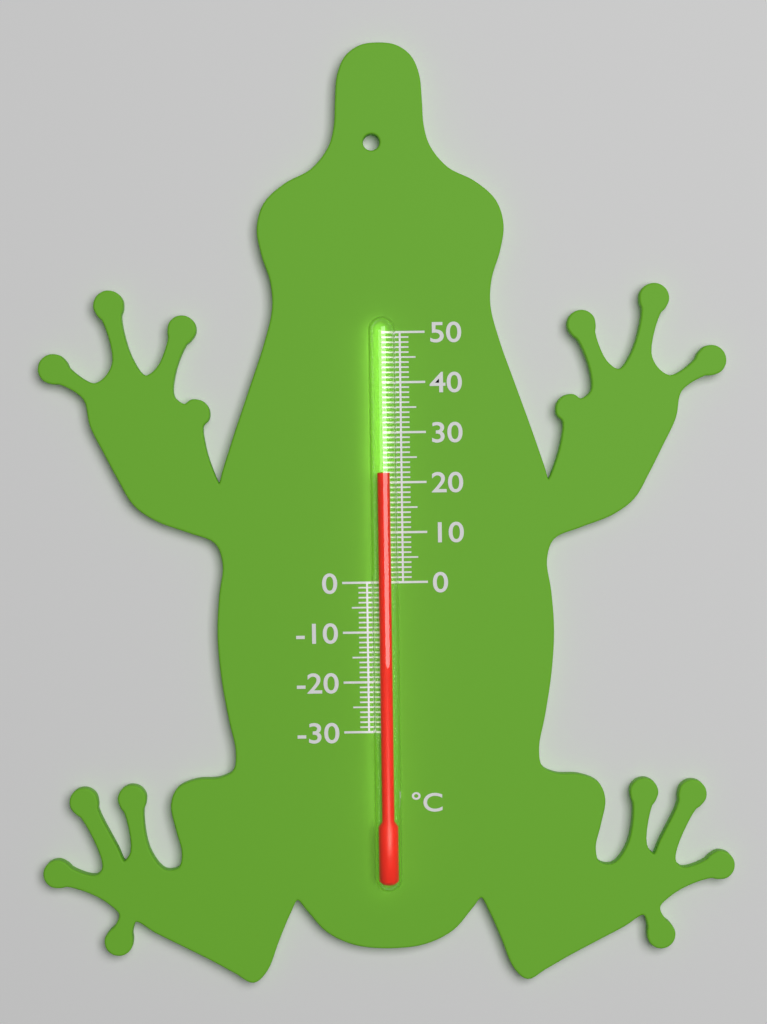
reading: 22 °C
